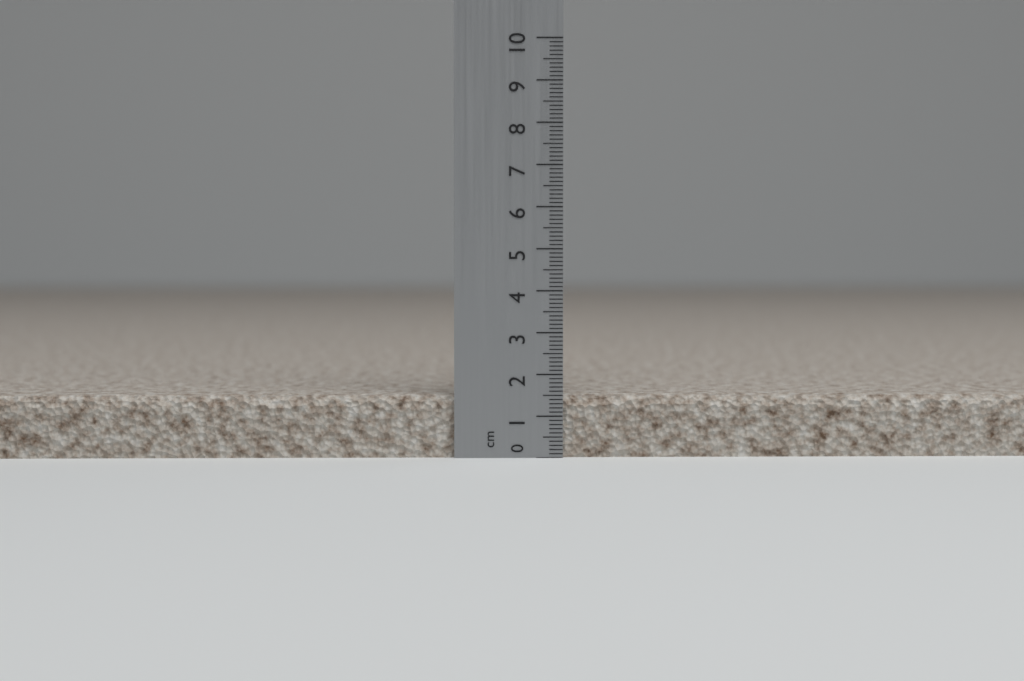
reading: 1.5 cm
